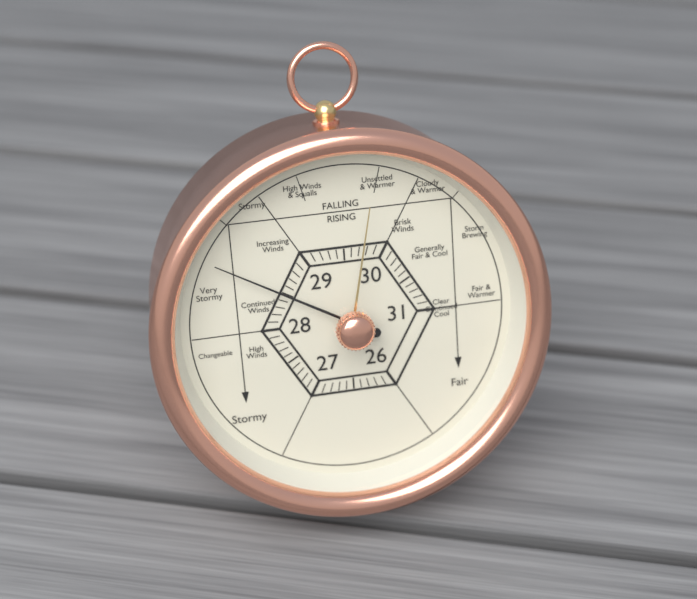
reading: 28.5 (no unit)
